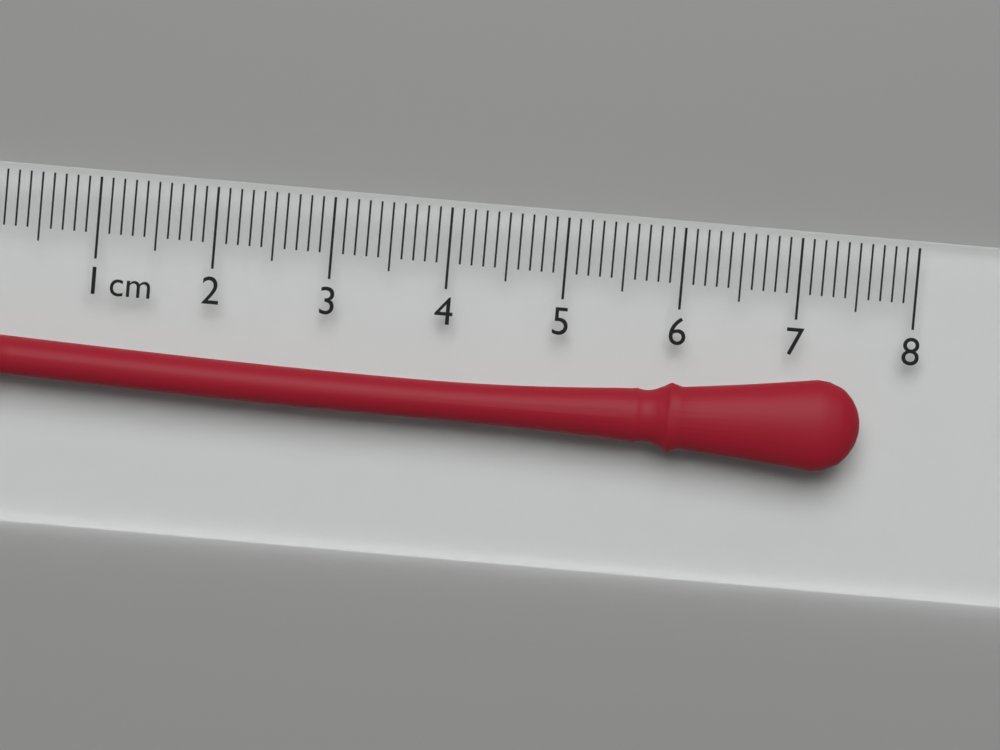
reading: 7.6 cm
